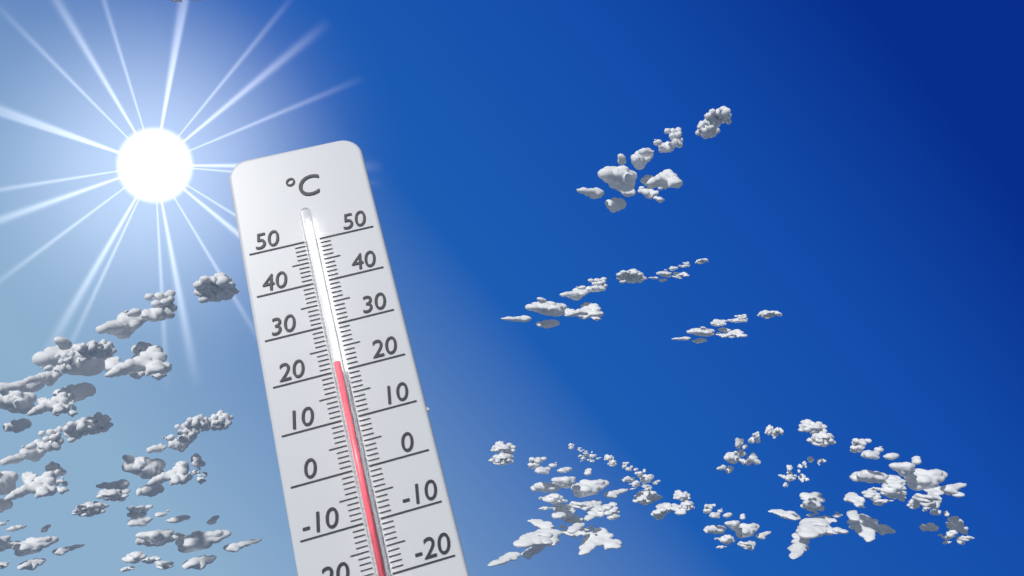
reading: 21 °C
